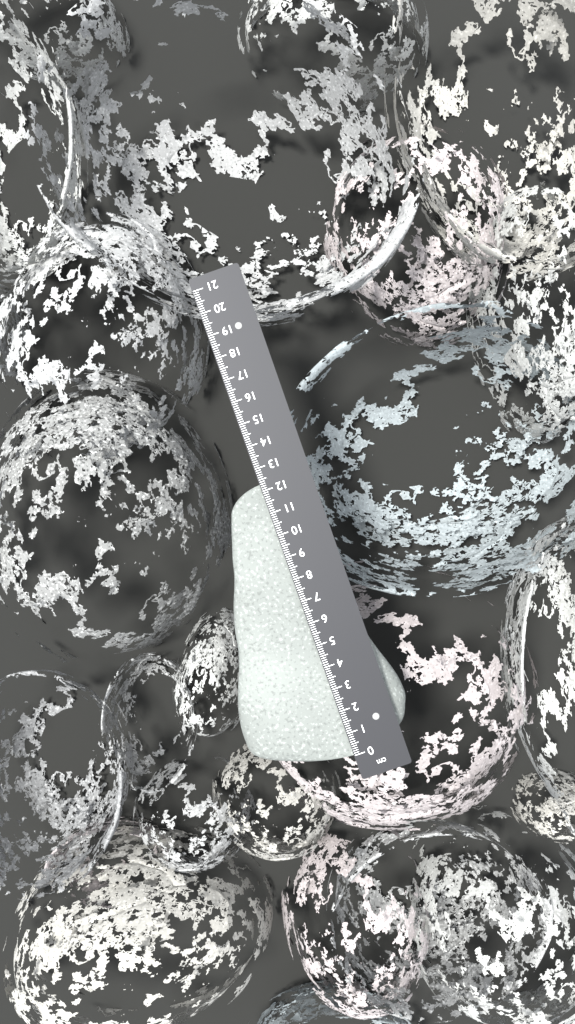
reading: 12.3 cm
